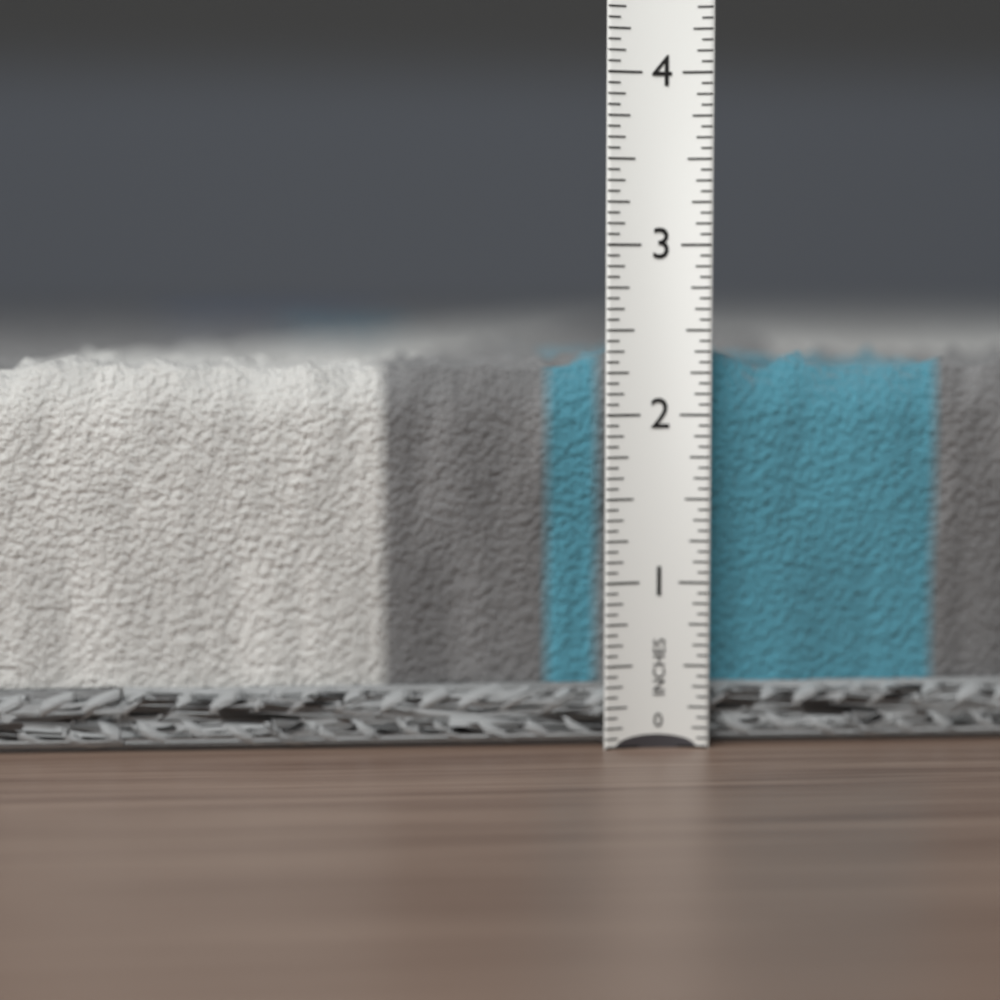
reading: 2.5000 in
